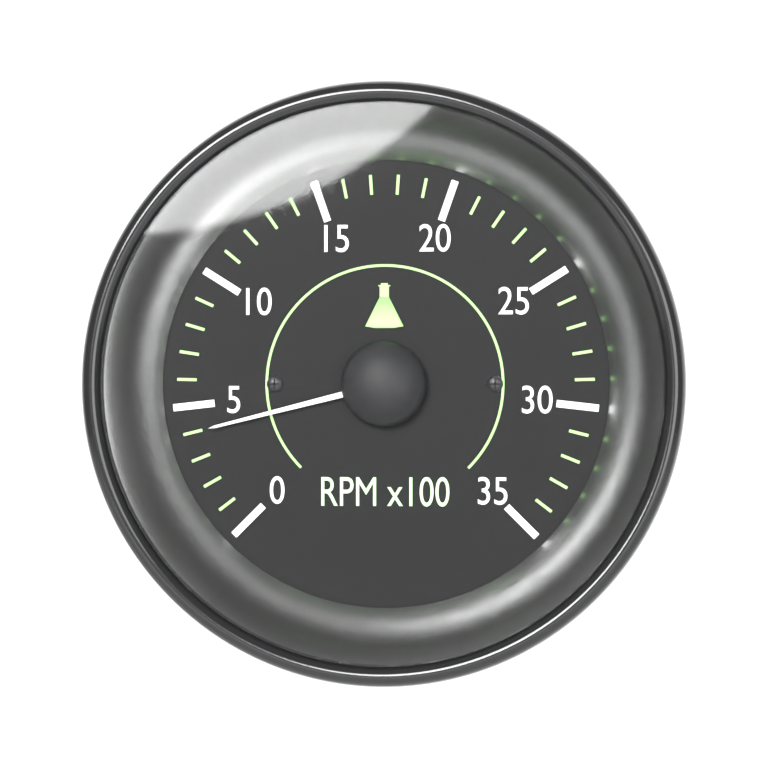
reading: 4 RPM x100
